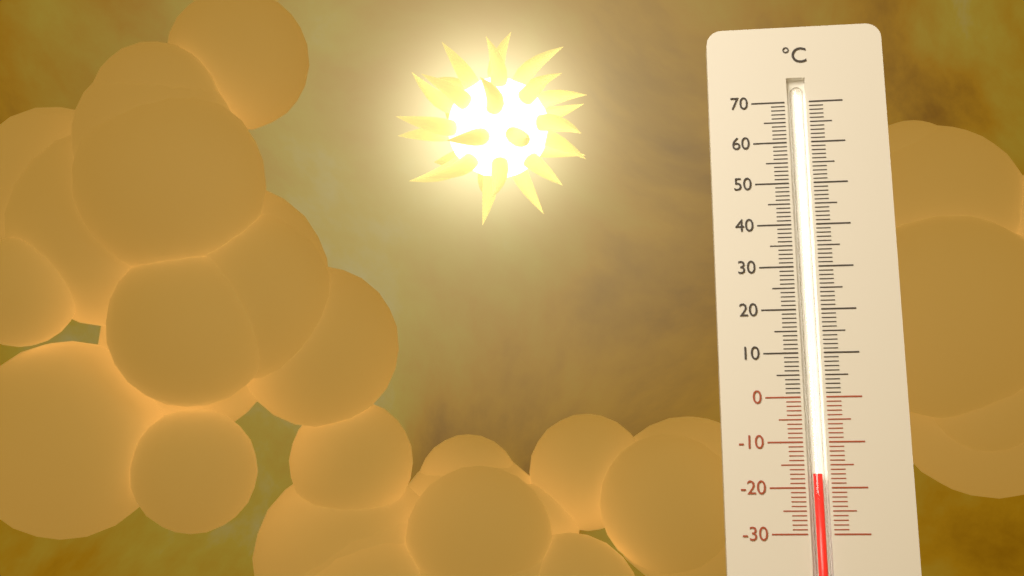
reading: -17 °C
